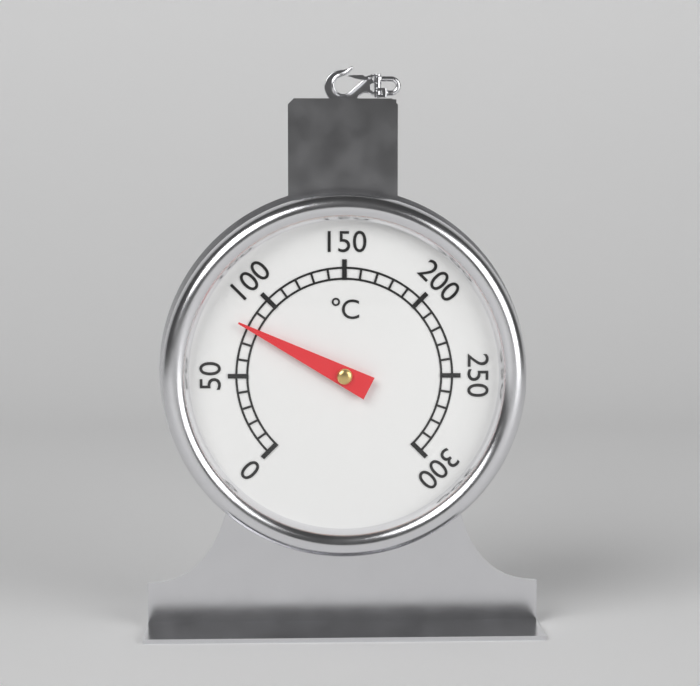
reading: 80 °C
